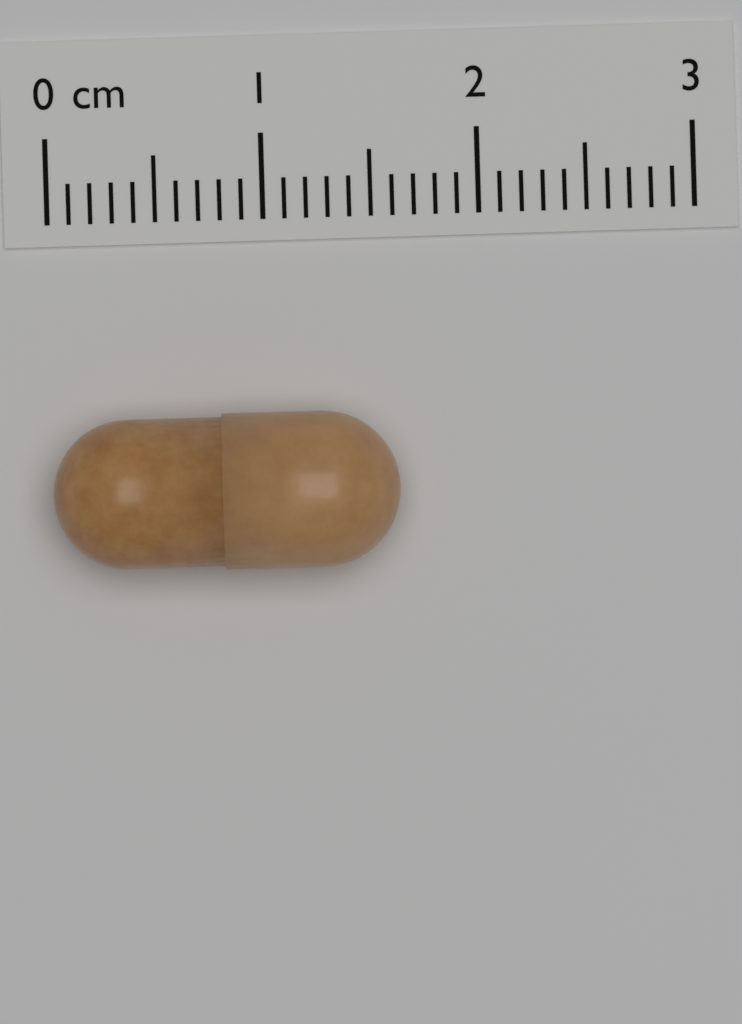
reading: 1.6 cm
